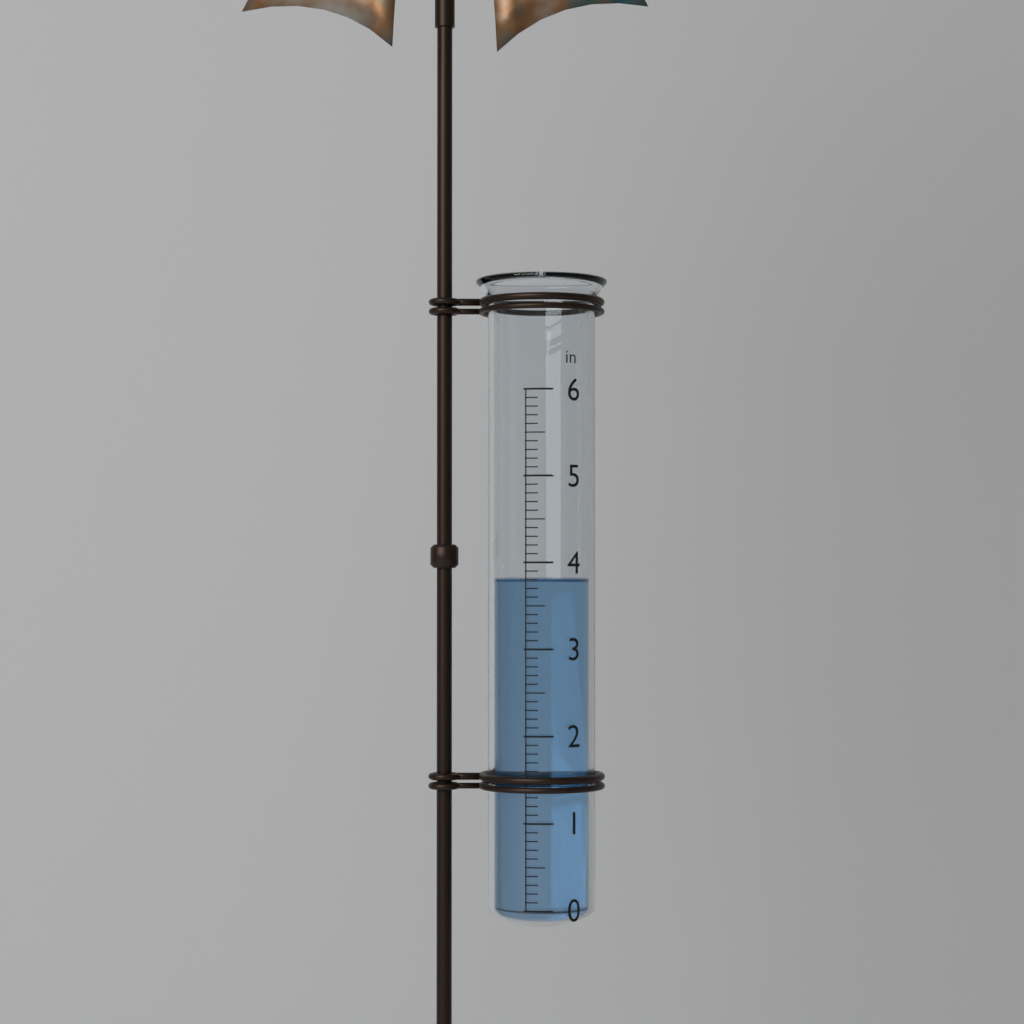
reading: 3.8 in
